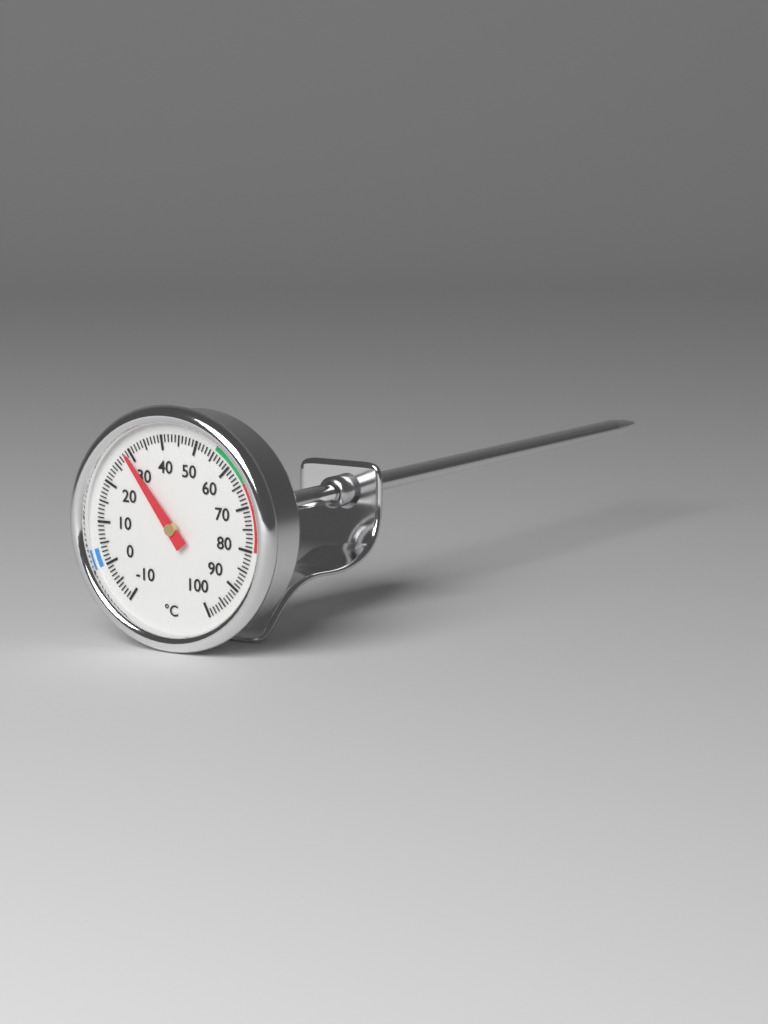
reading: 29 °C
